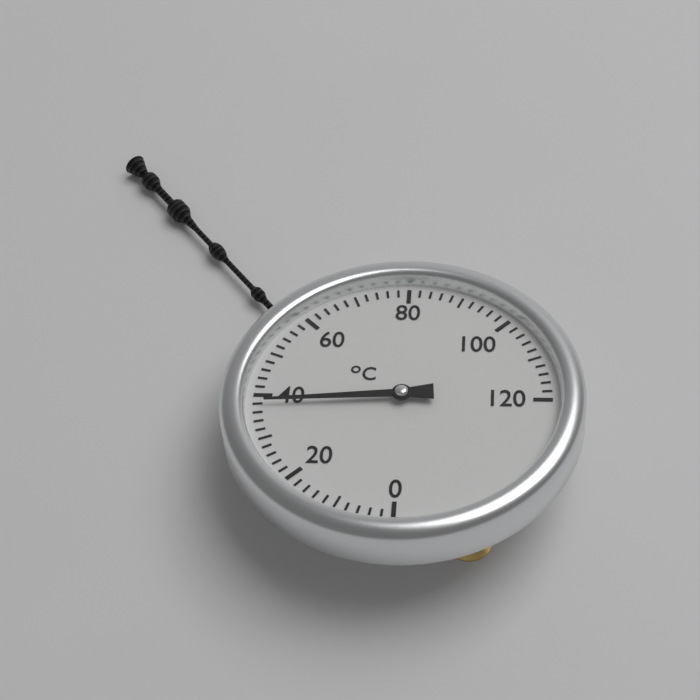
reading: 38 °C
